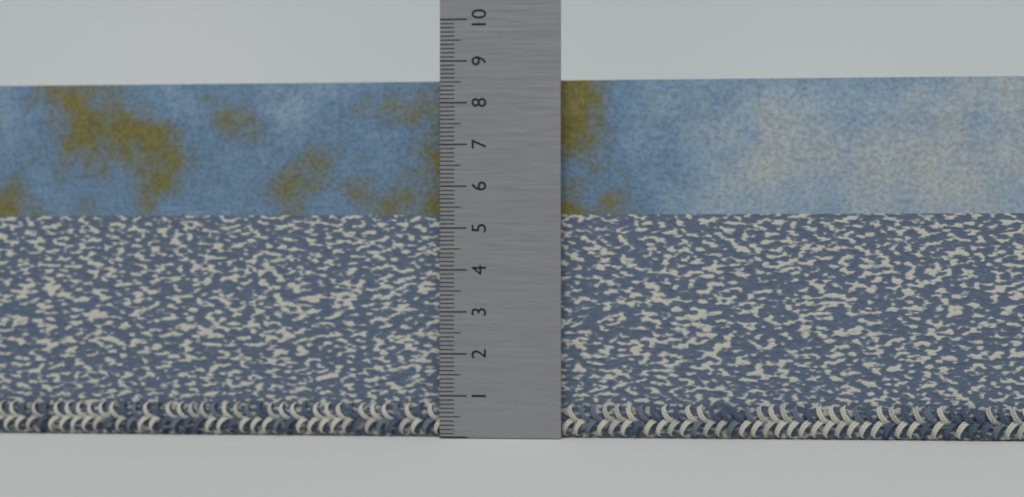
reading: 8.6 (no unit)
